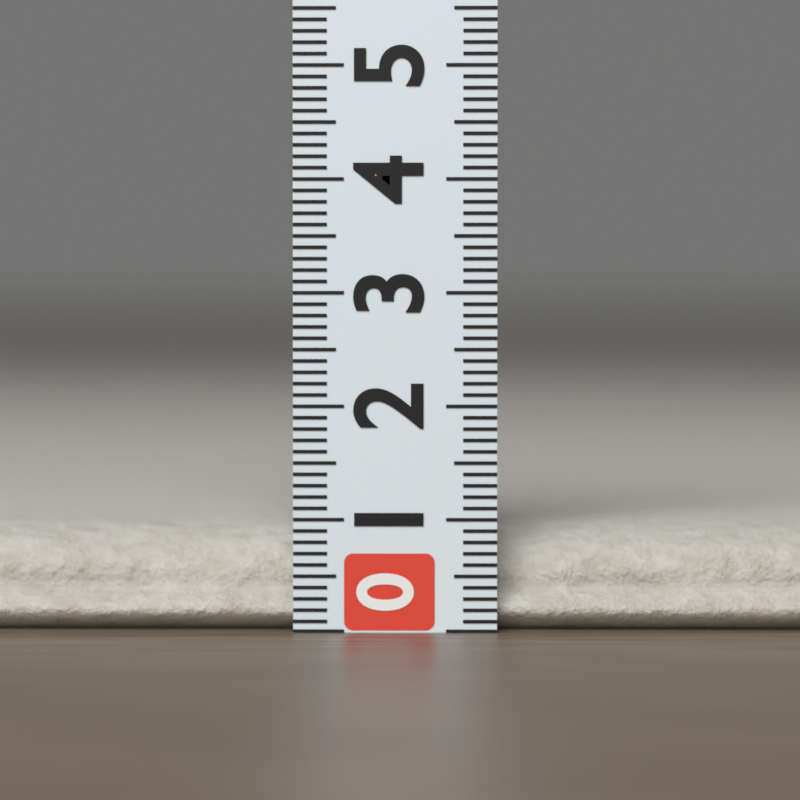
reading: 0.9 (no unit)
